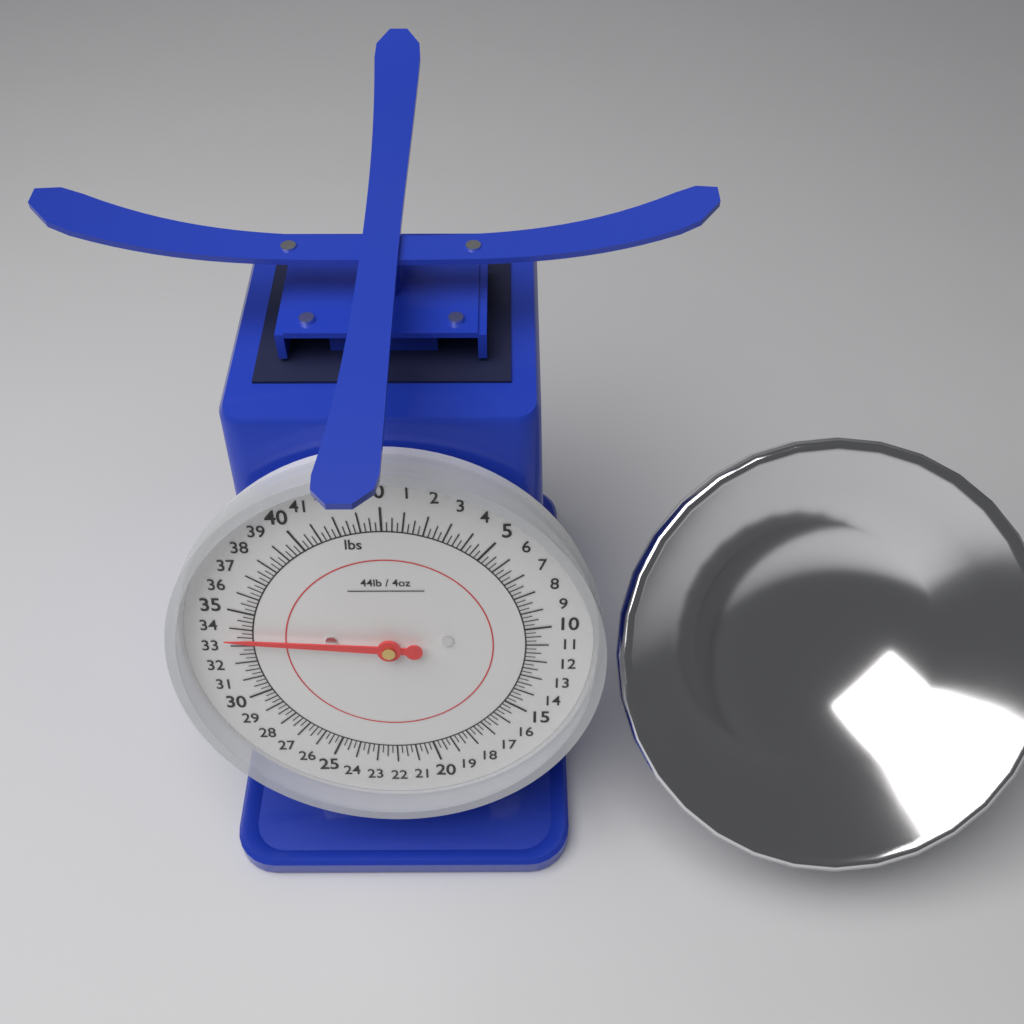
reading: 33.50 lbs
